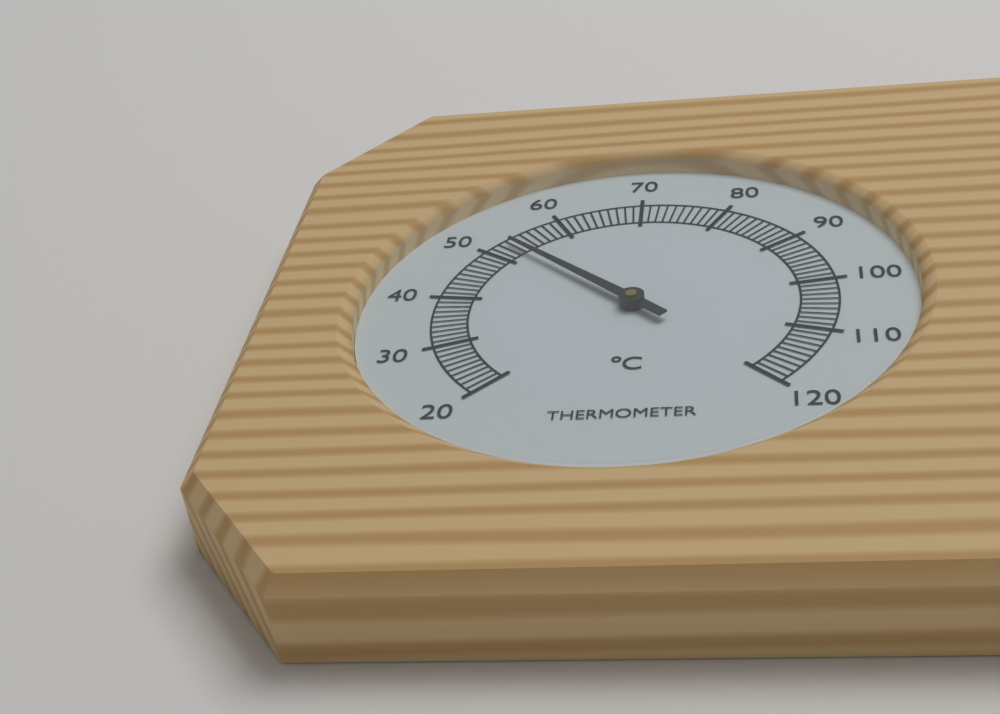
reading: 53 °C
